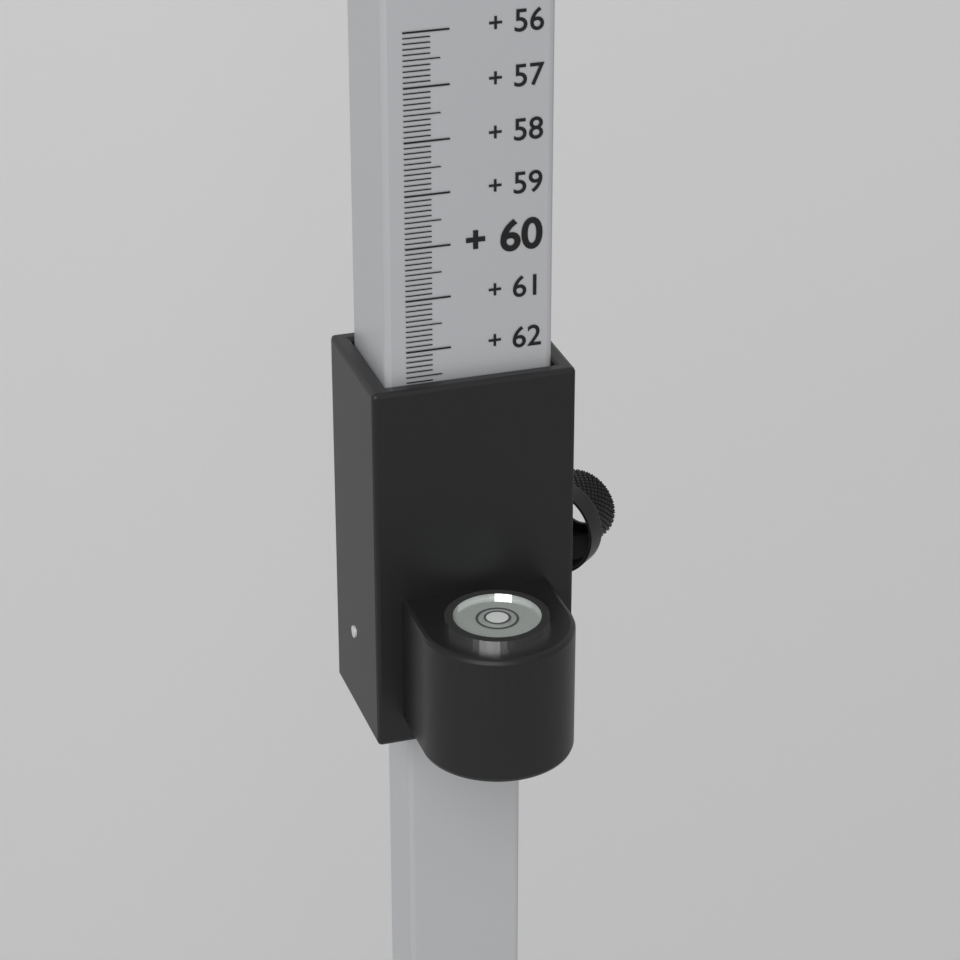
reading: 62.6 (no unit)
